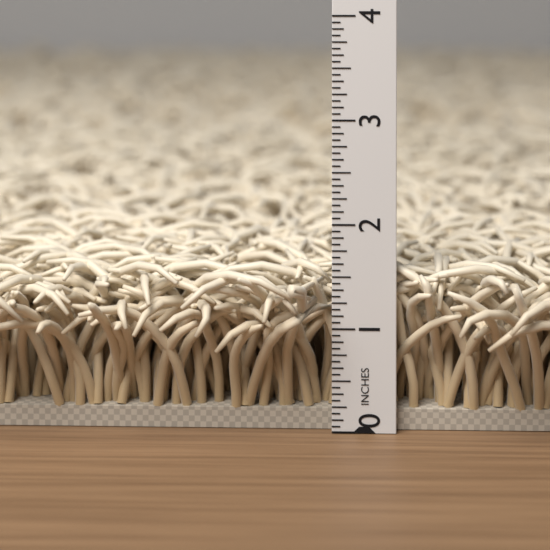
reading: 1.6250 in
